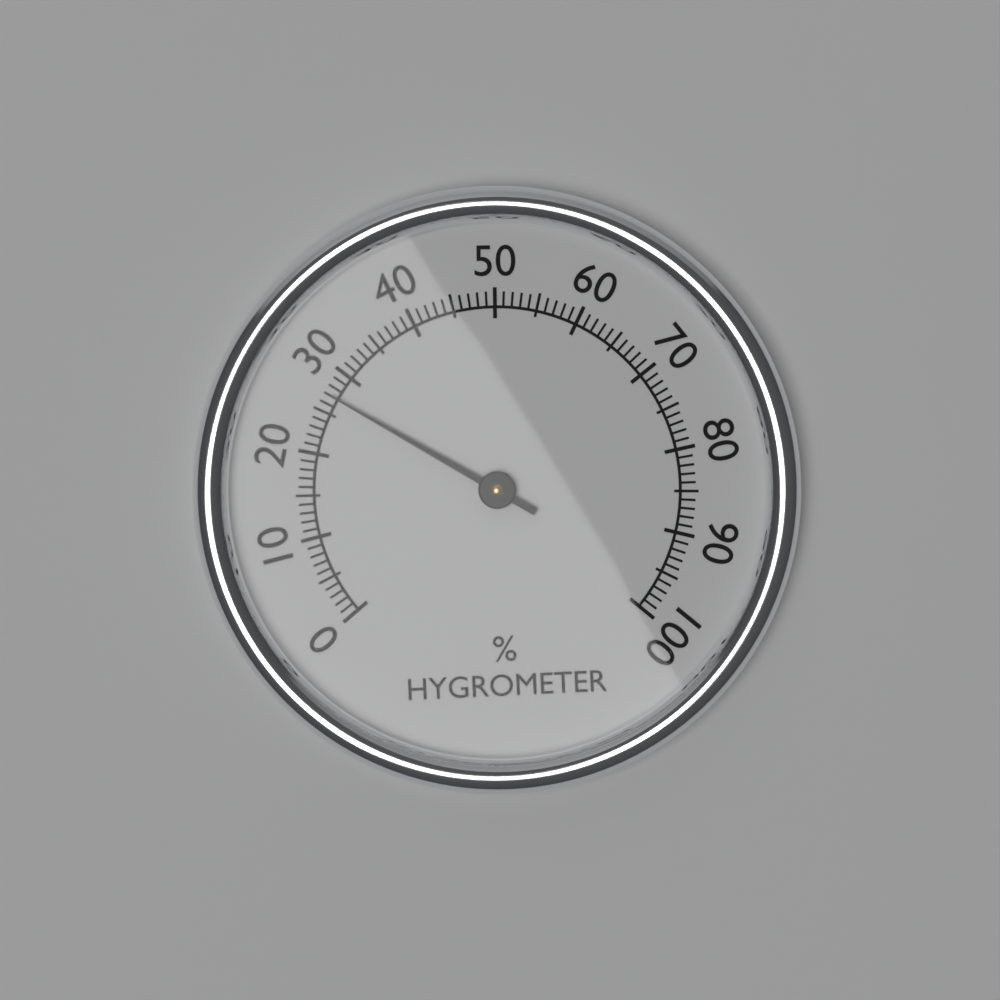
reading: 27 %
